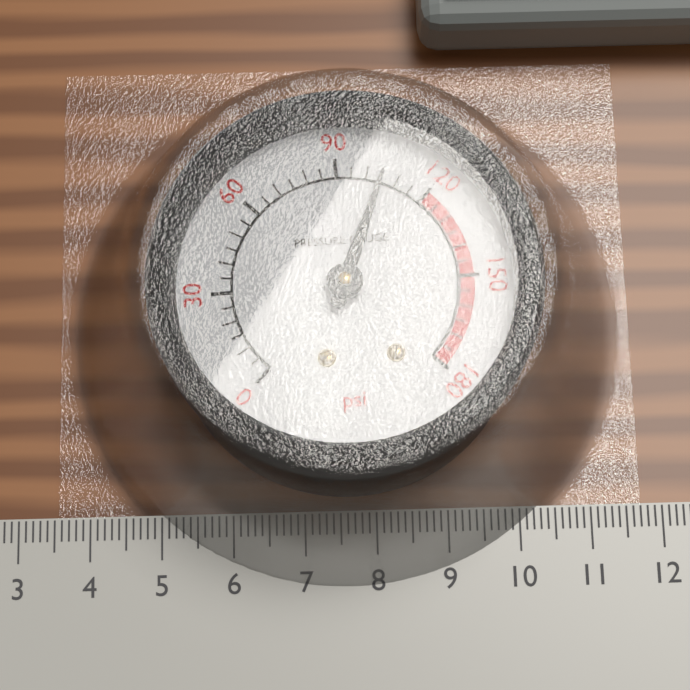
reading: 105 psi
